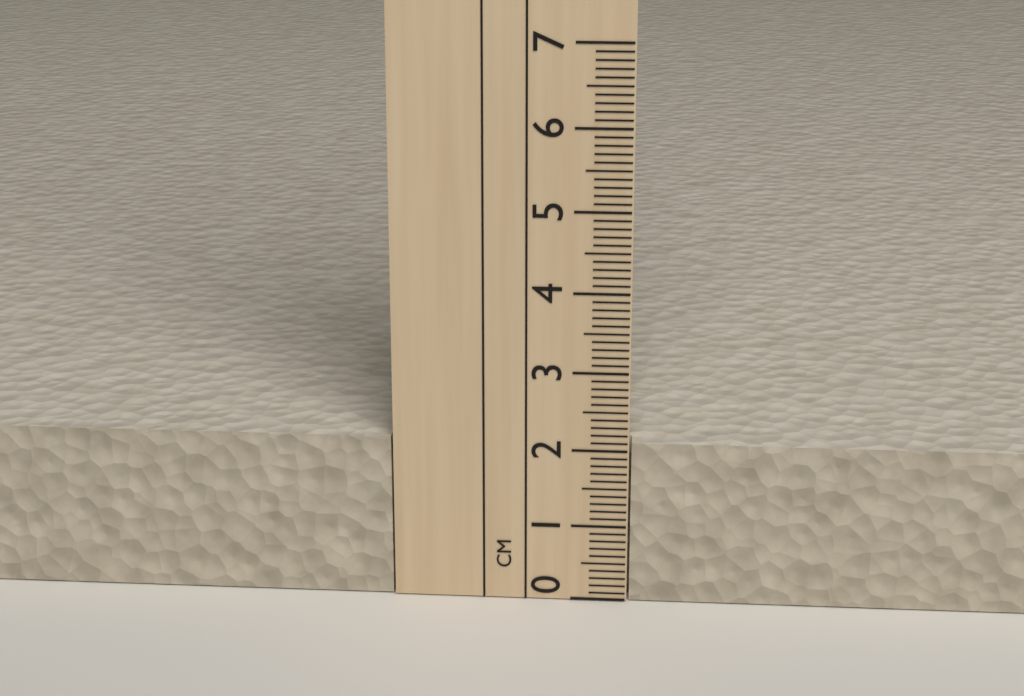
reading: 2.1 cm
